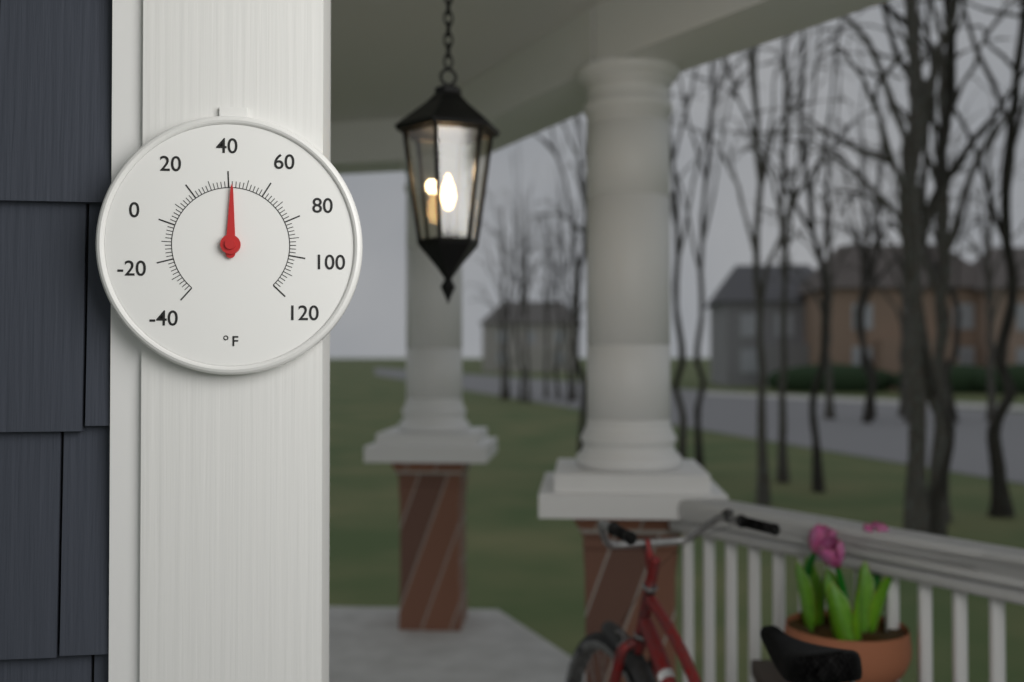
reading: 42 °F
